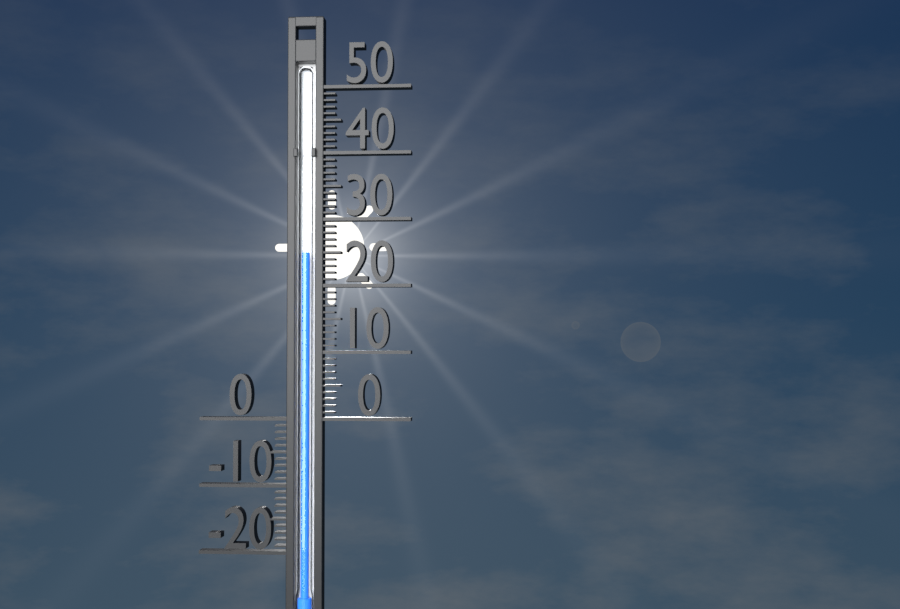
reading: 25 (no unit)
